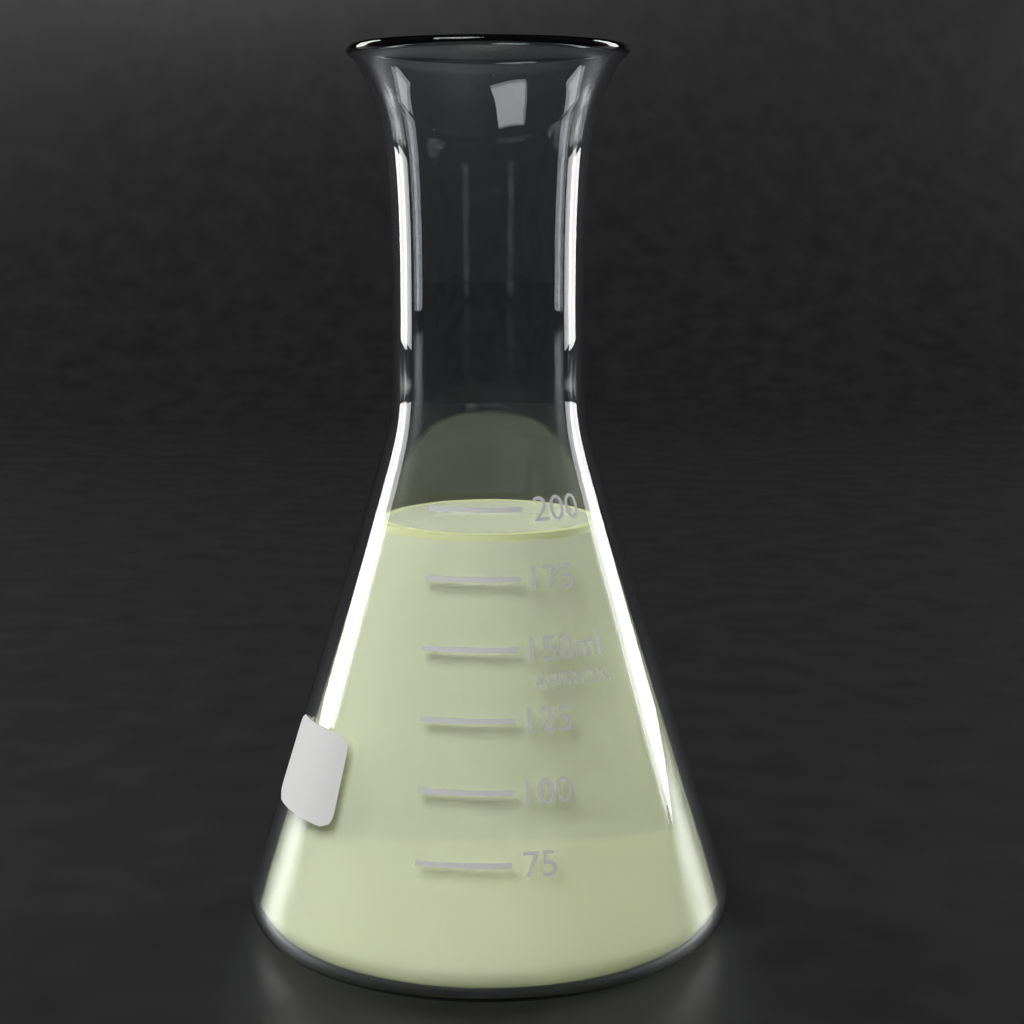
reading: 190 ml
